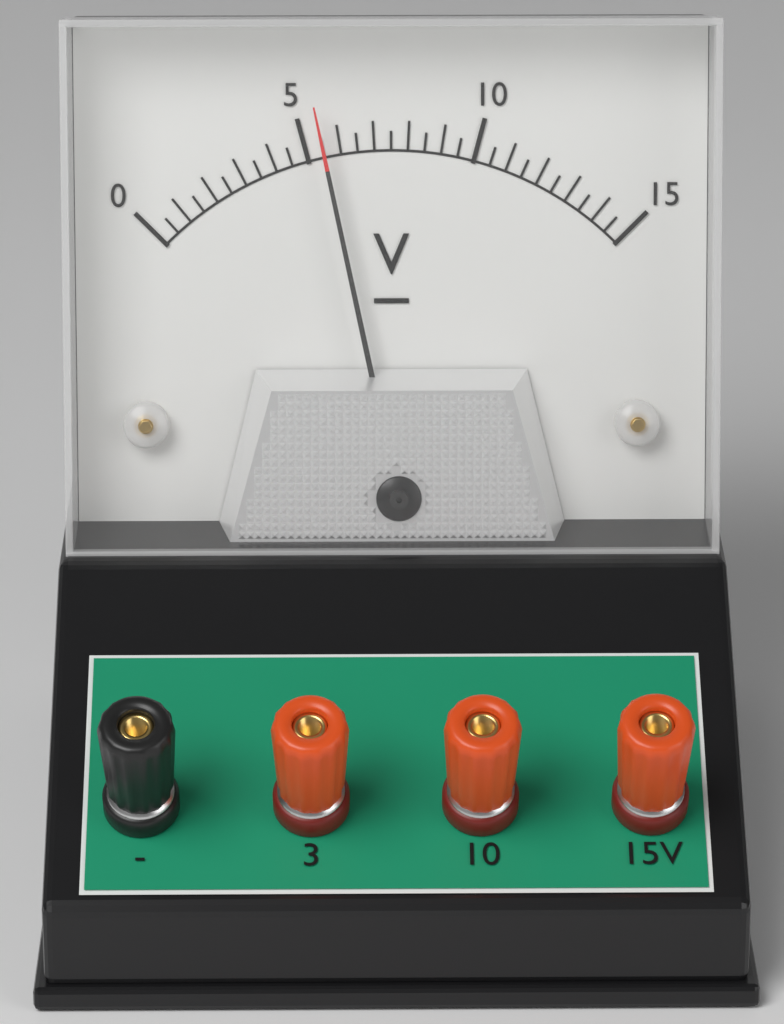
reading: 5.5 V
